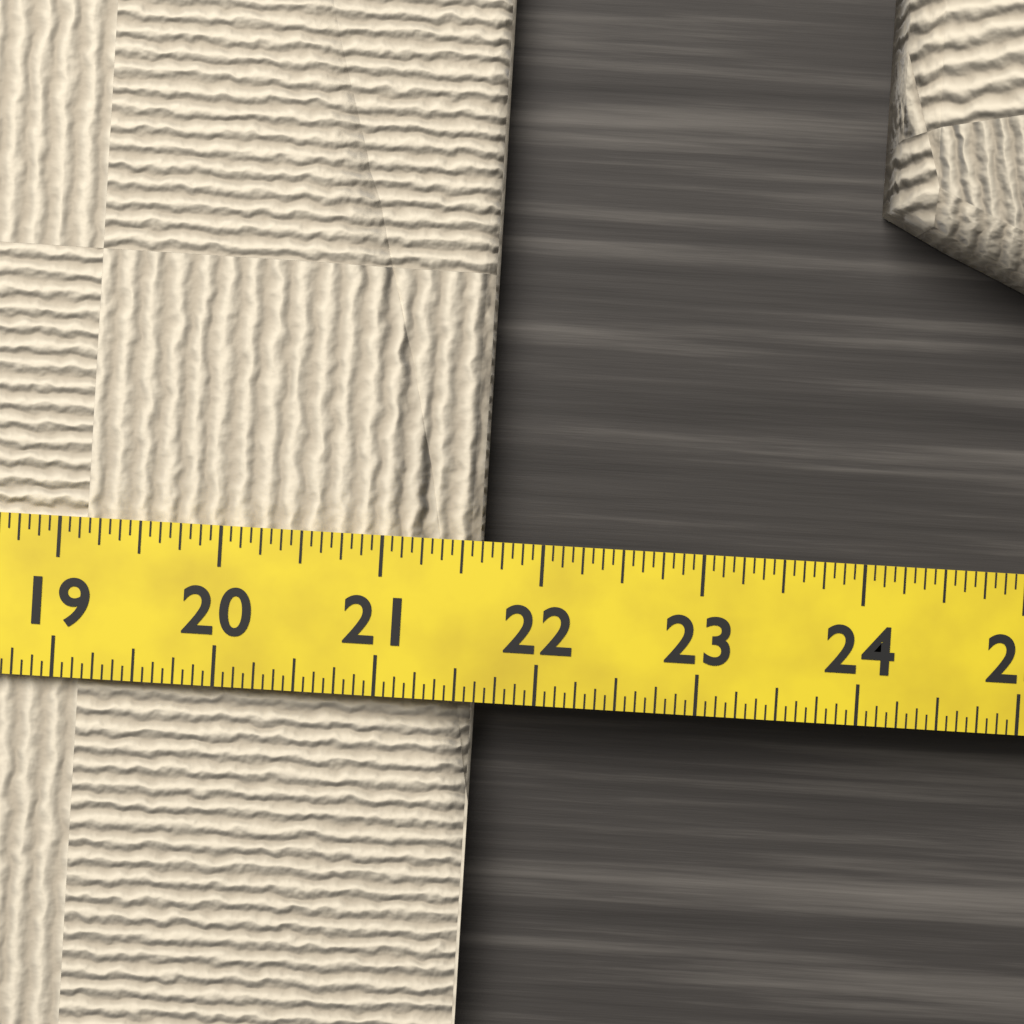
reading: 21.6250 (no unit)
